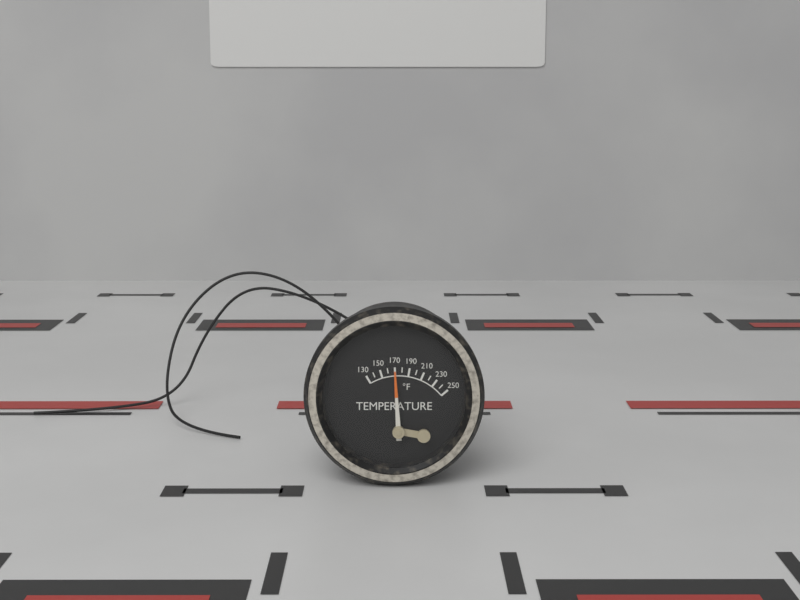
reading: 170 °F
